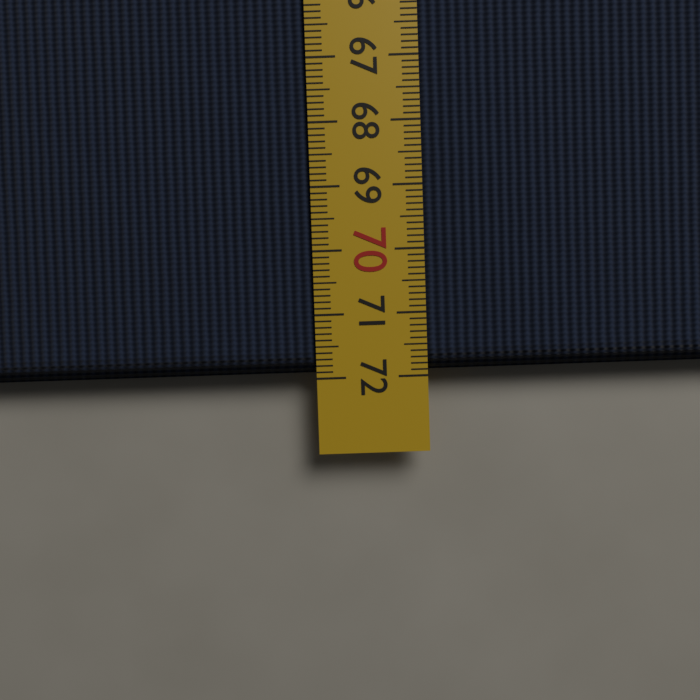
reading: 71.9 cm
